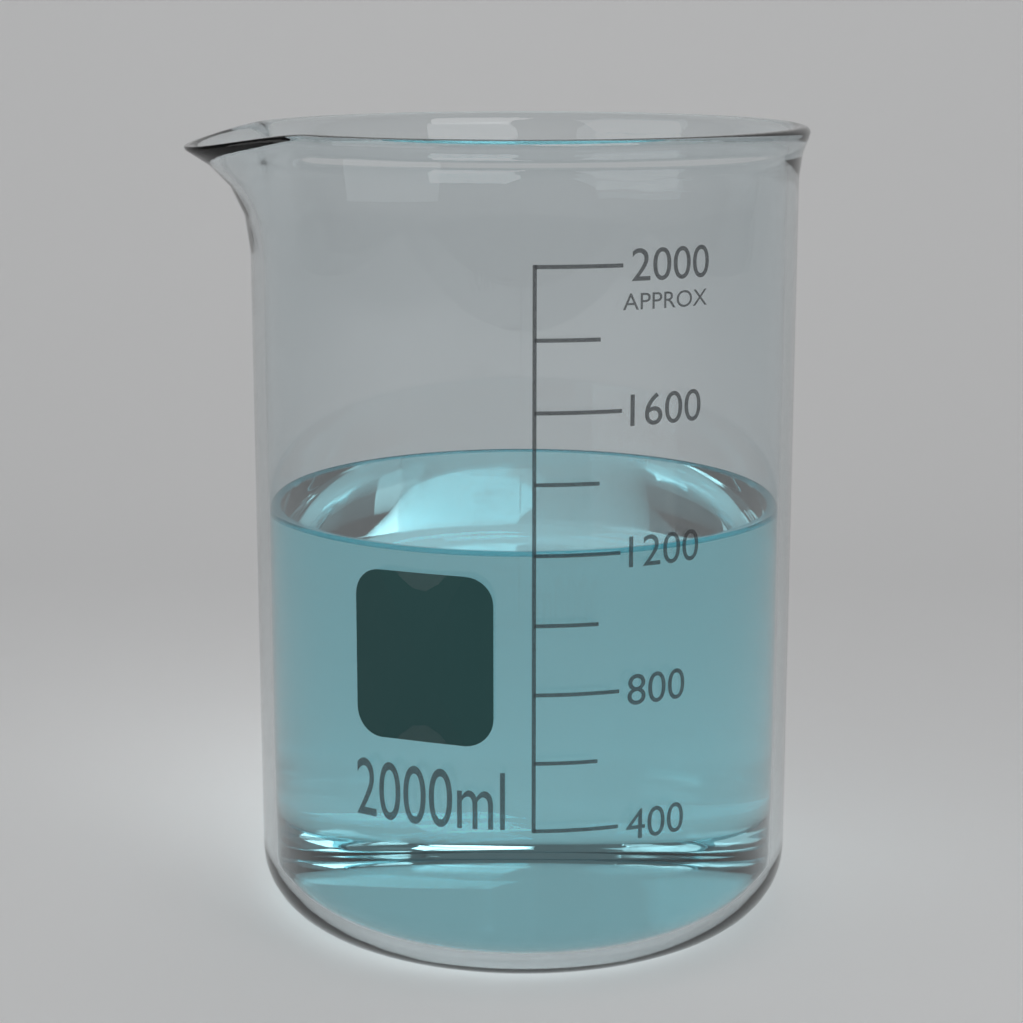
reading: 1200 ml
